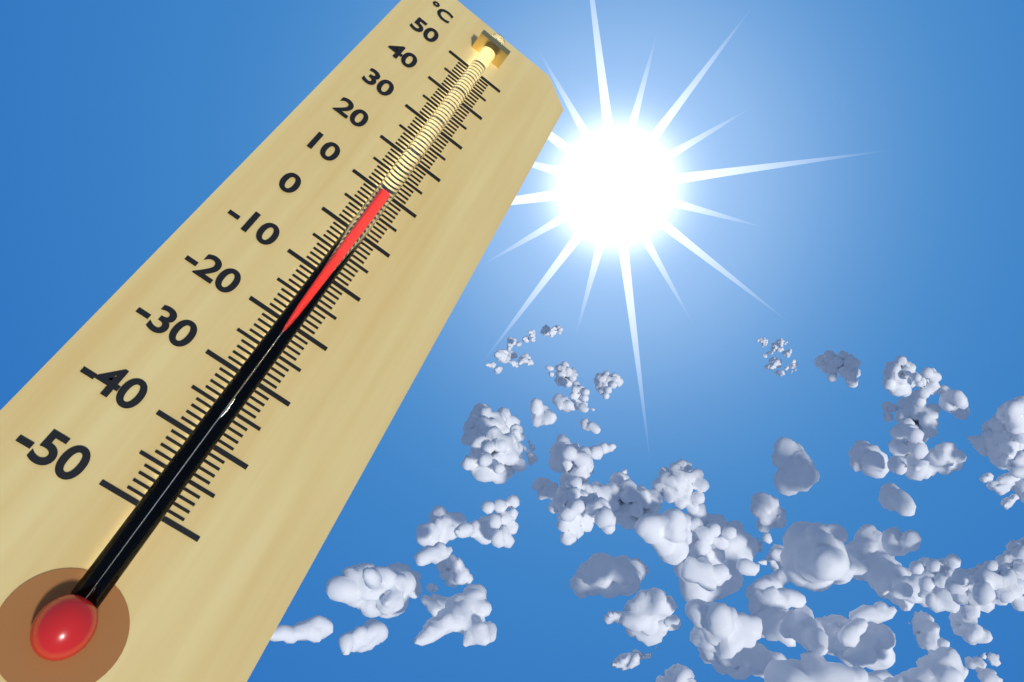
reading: 8 °C
